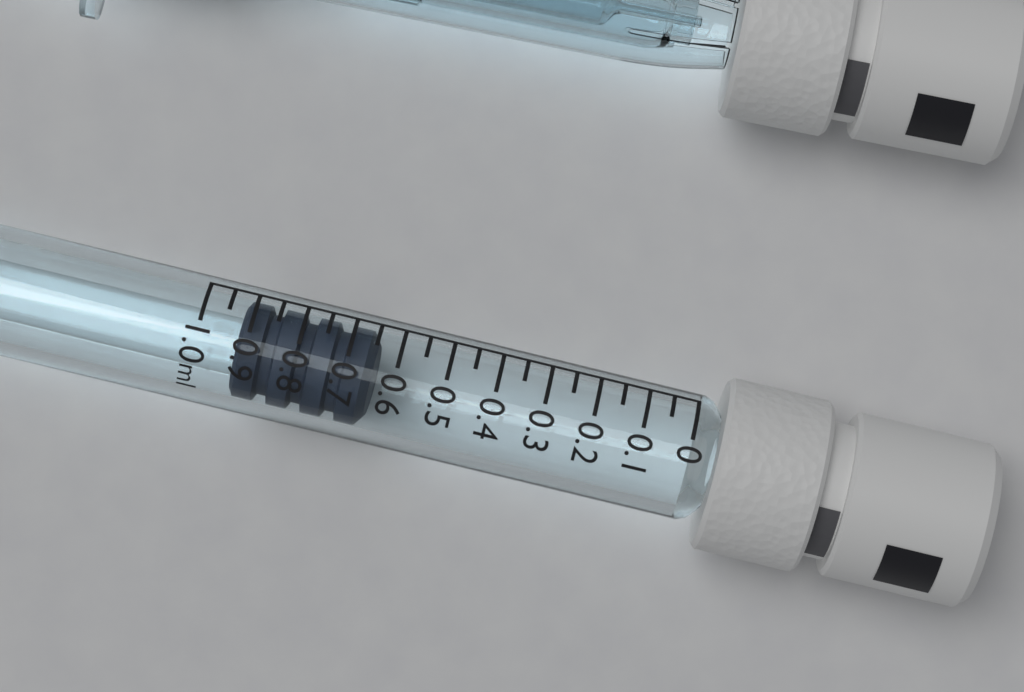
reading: 0.65 ml
